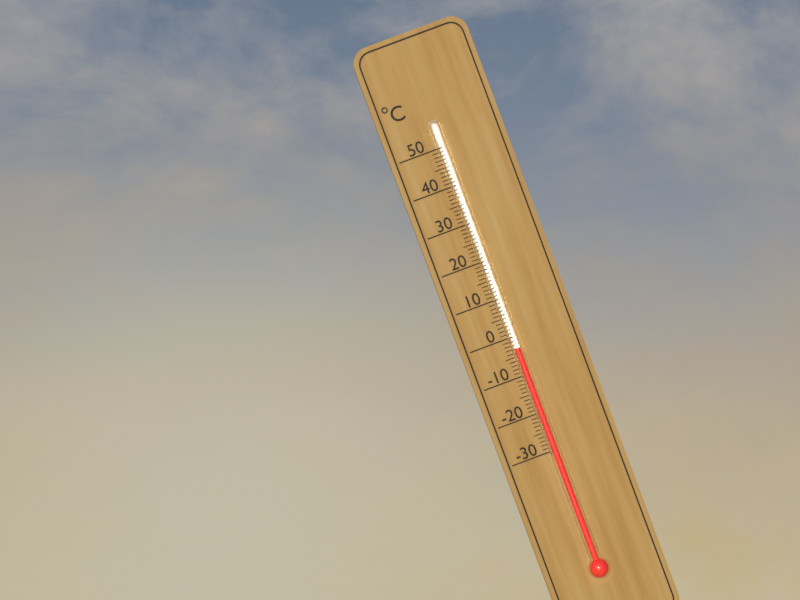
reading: -3 °C
